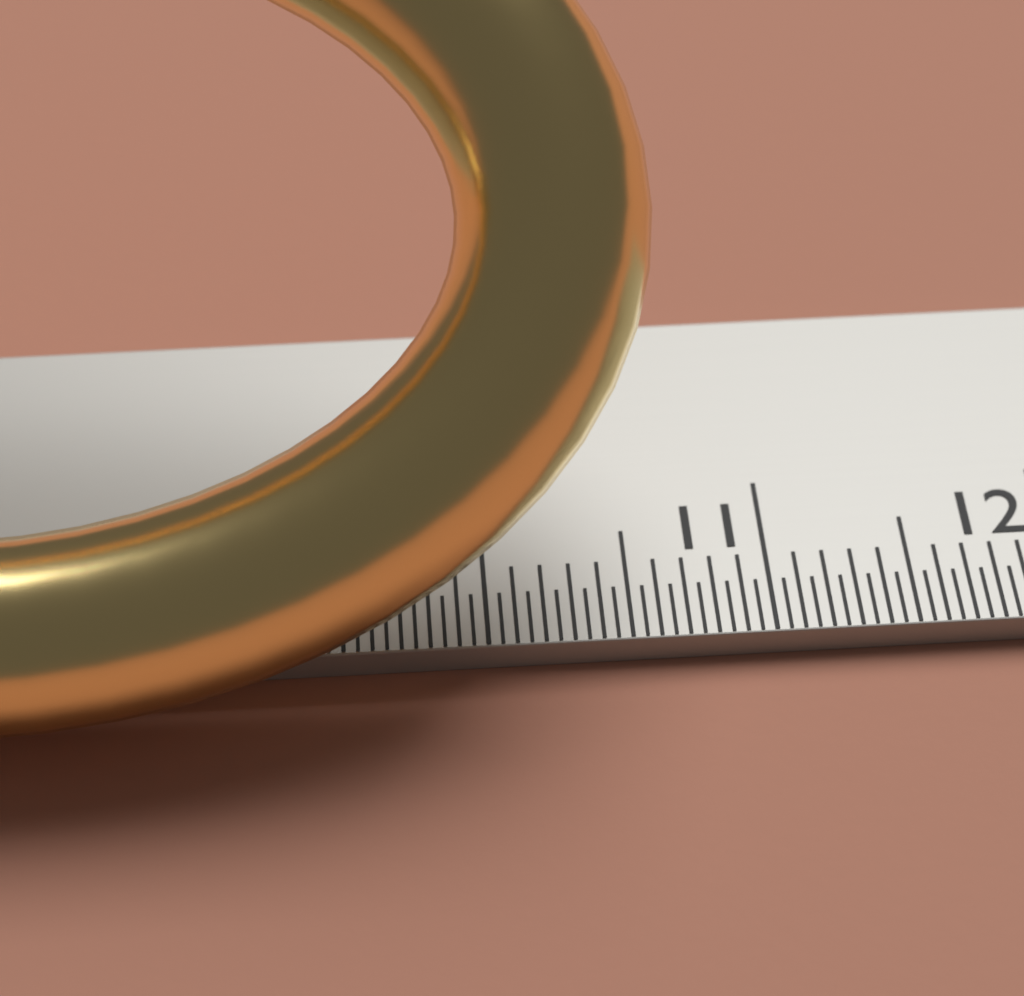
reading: 10.60 cm
